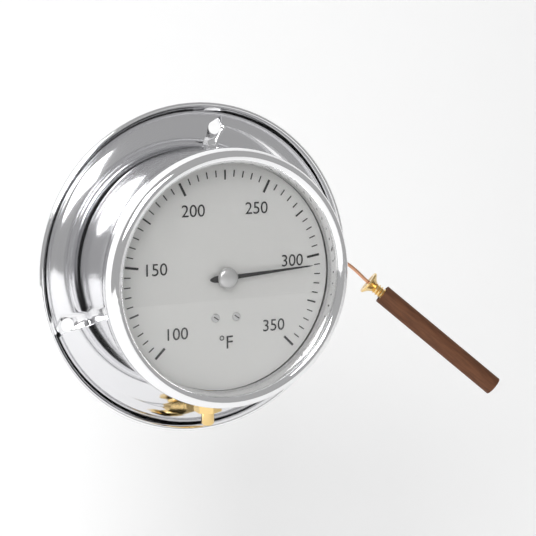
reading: 305 °F
